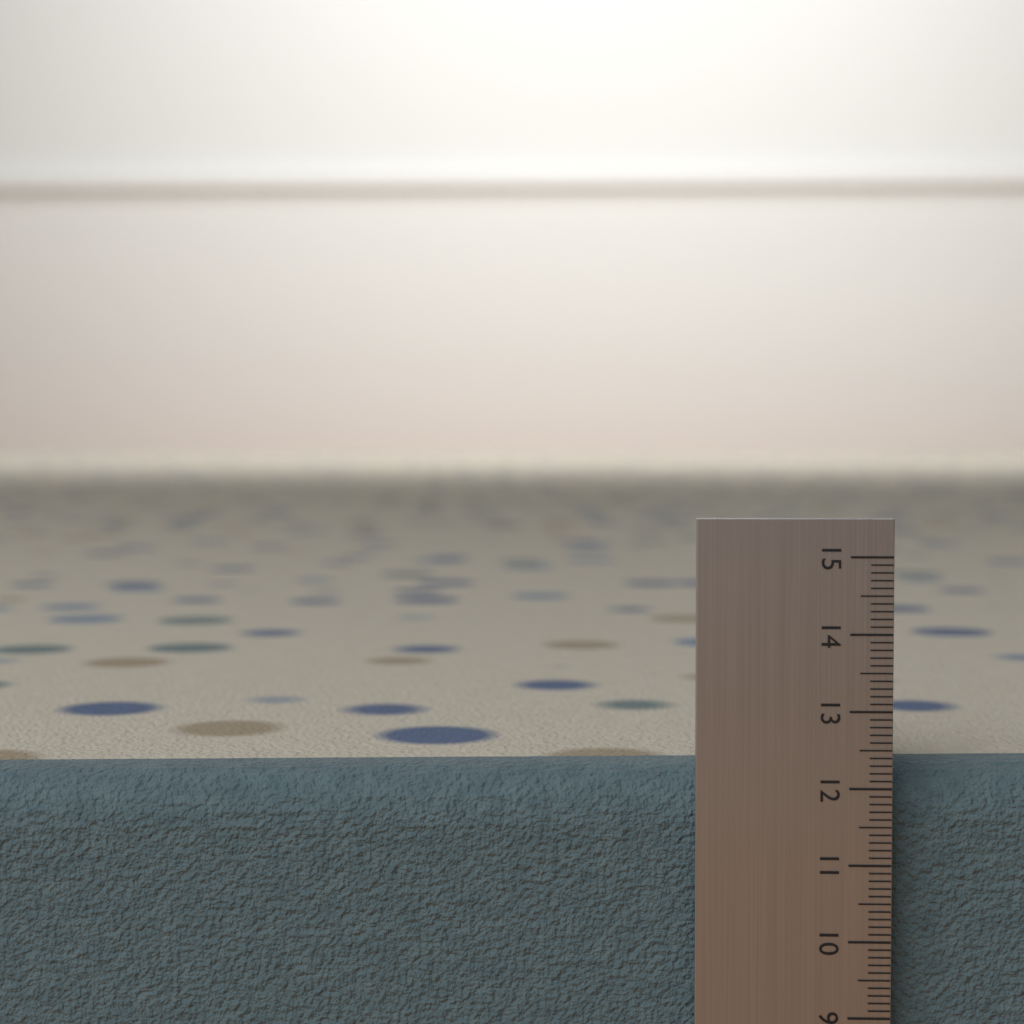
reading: 12.2 (no unit)
